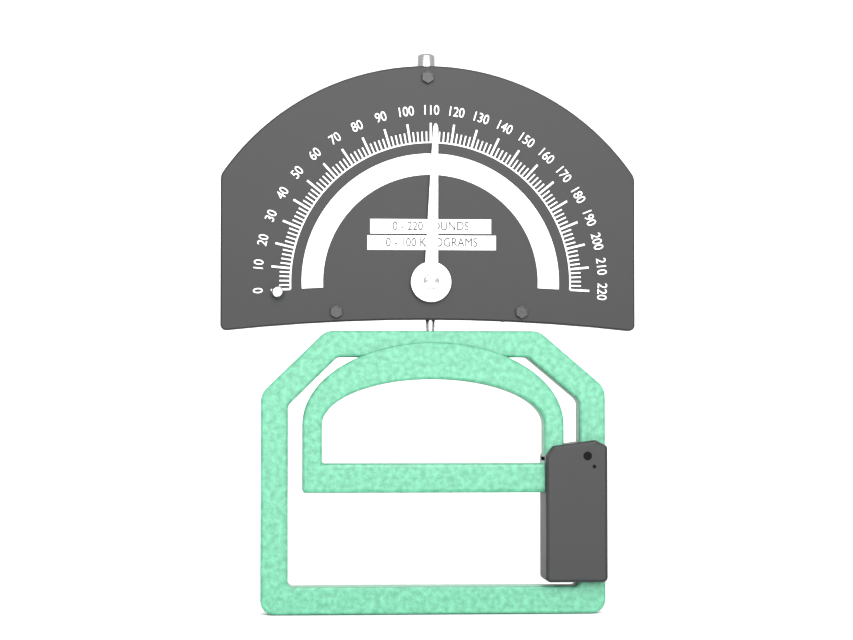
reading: 112 lb
